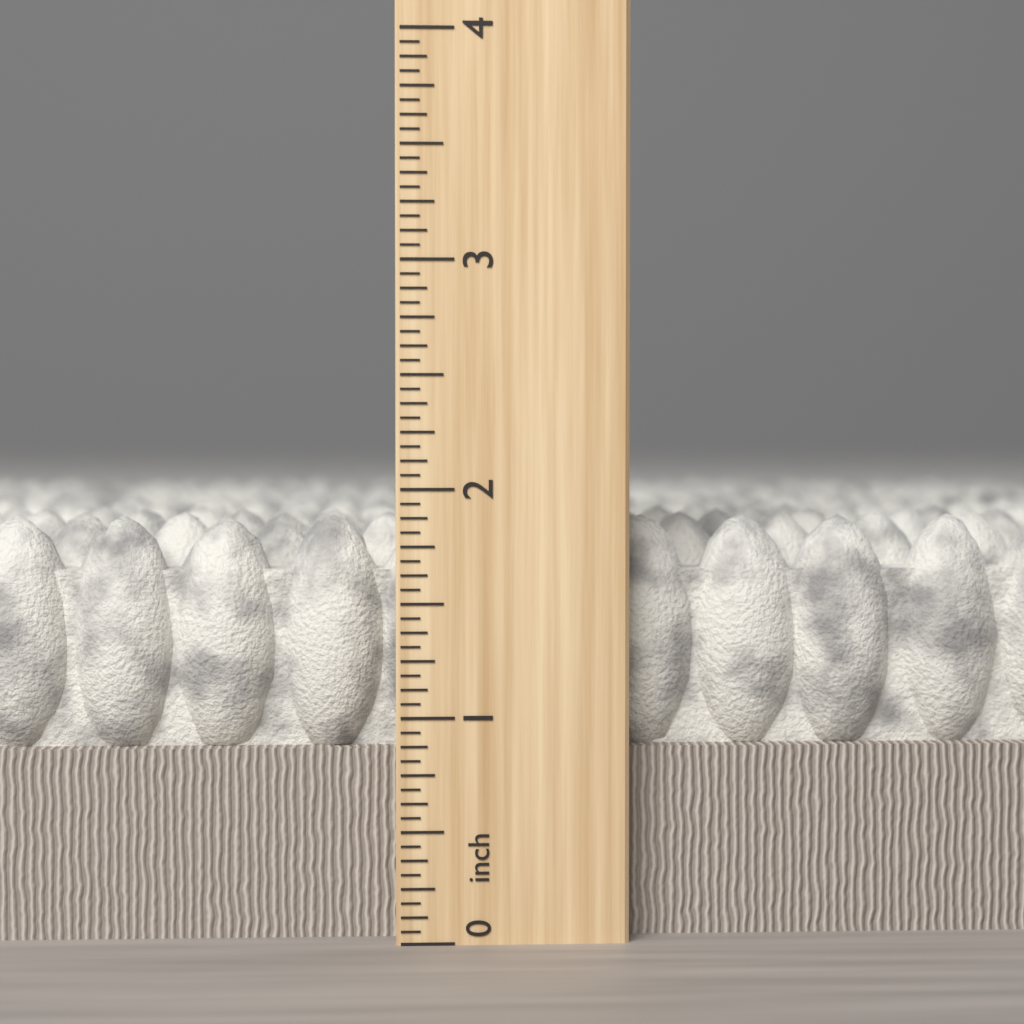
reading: 1.8750 inch
